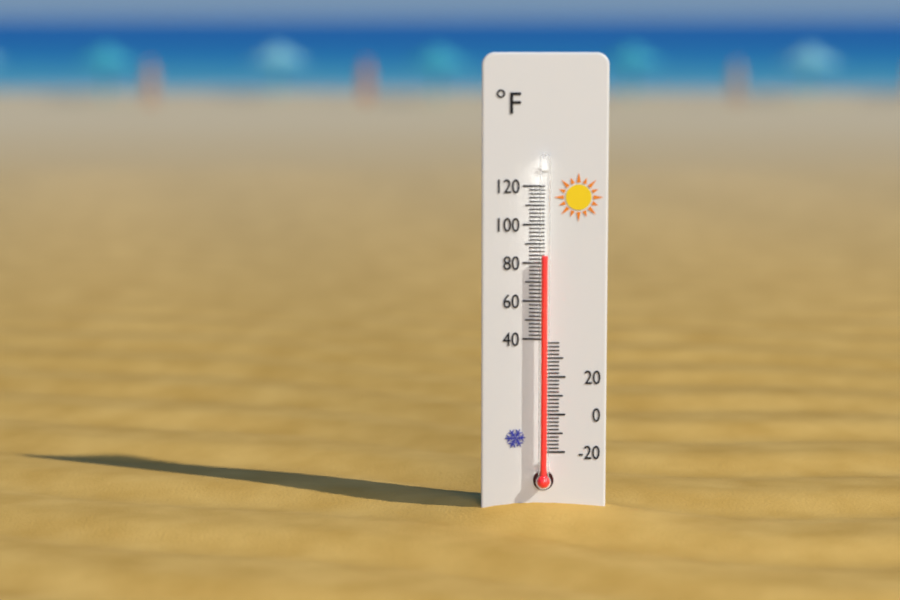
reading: 84 °F
